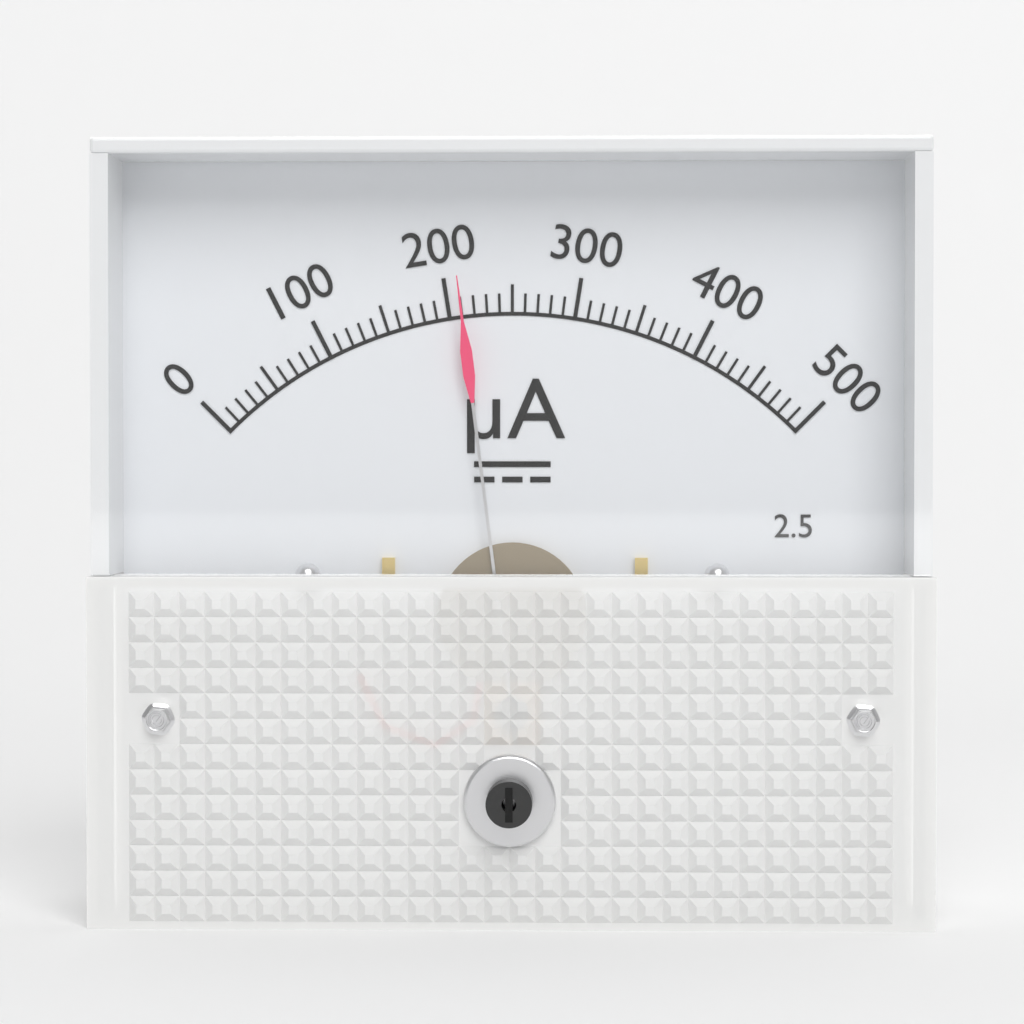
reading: 210 µA
